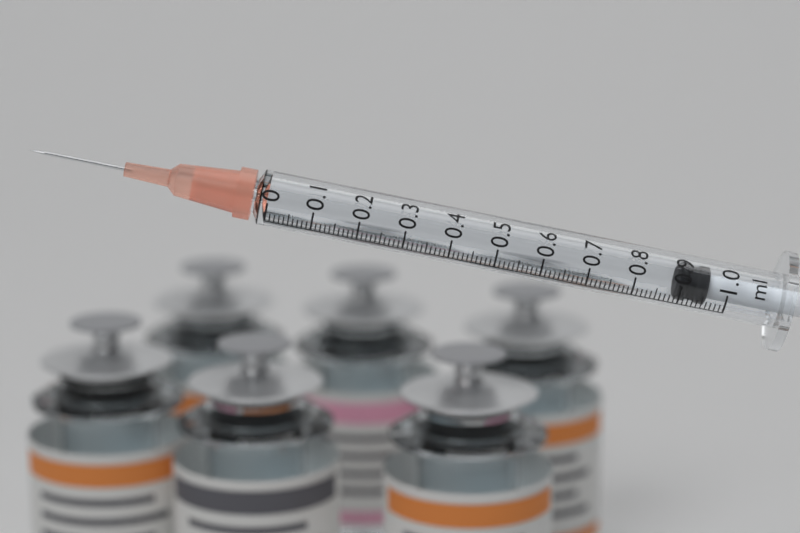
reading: 0.89 ml
